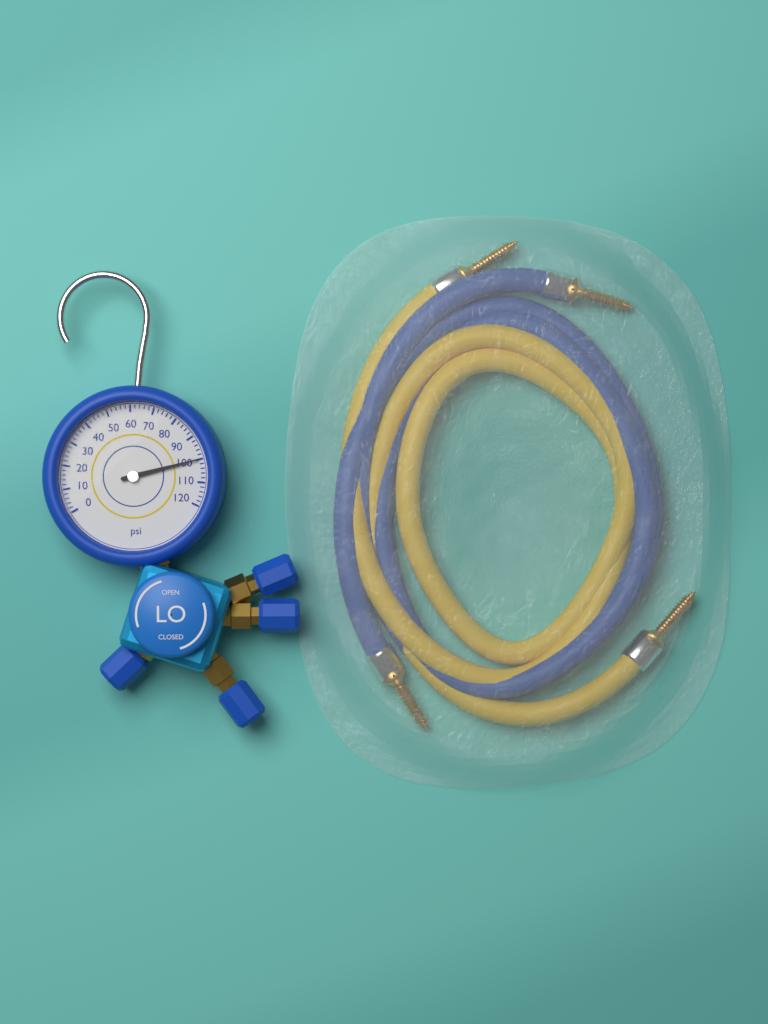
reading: 100 psi
